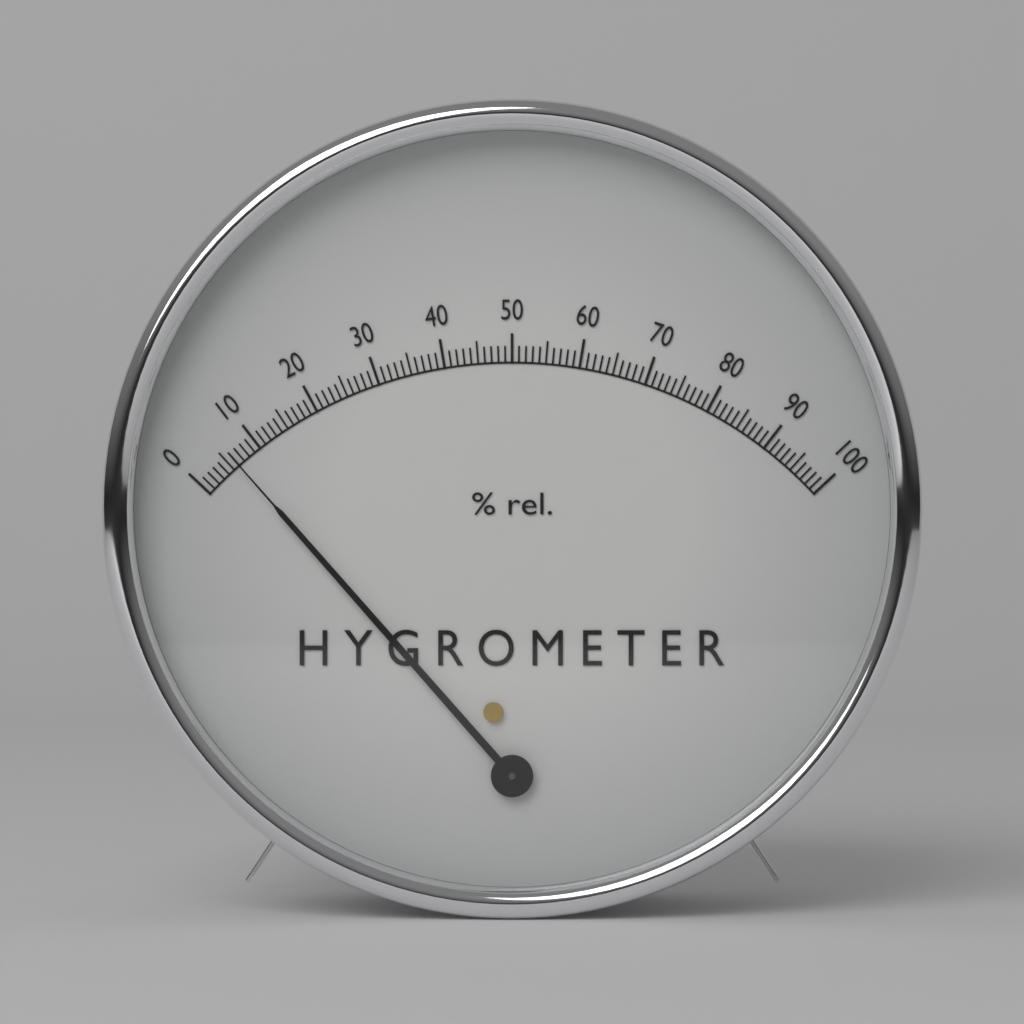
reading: 6 %
